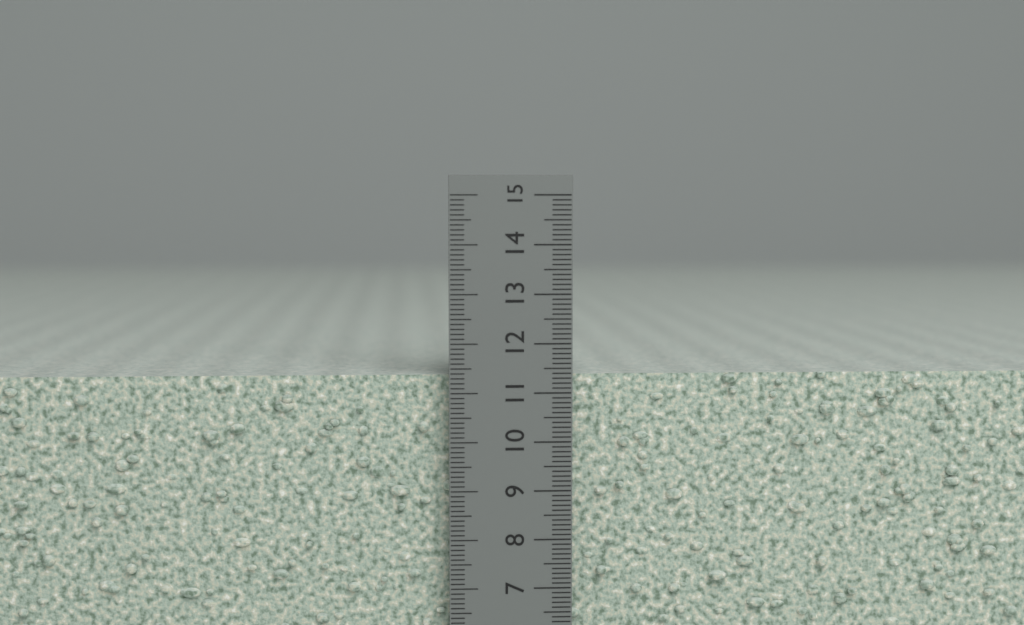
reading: 11.4 cm
